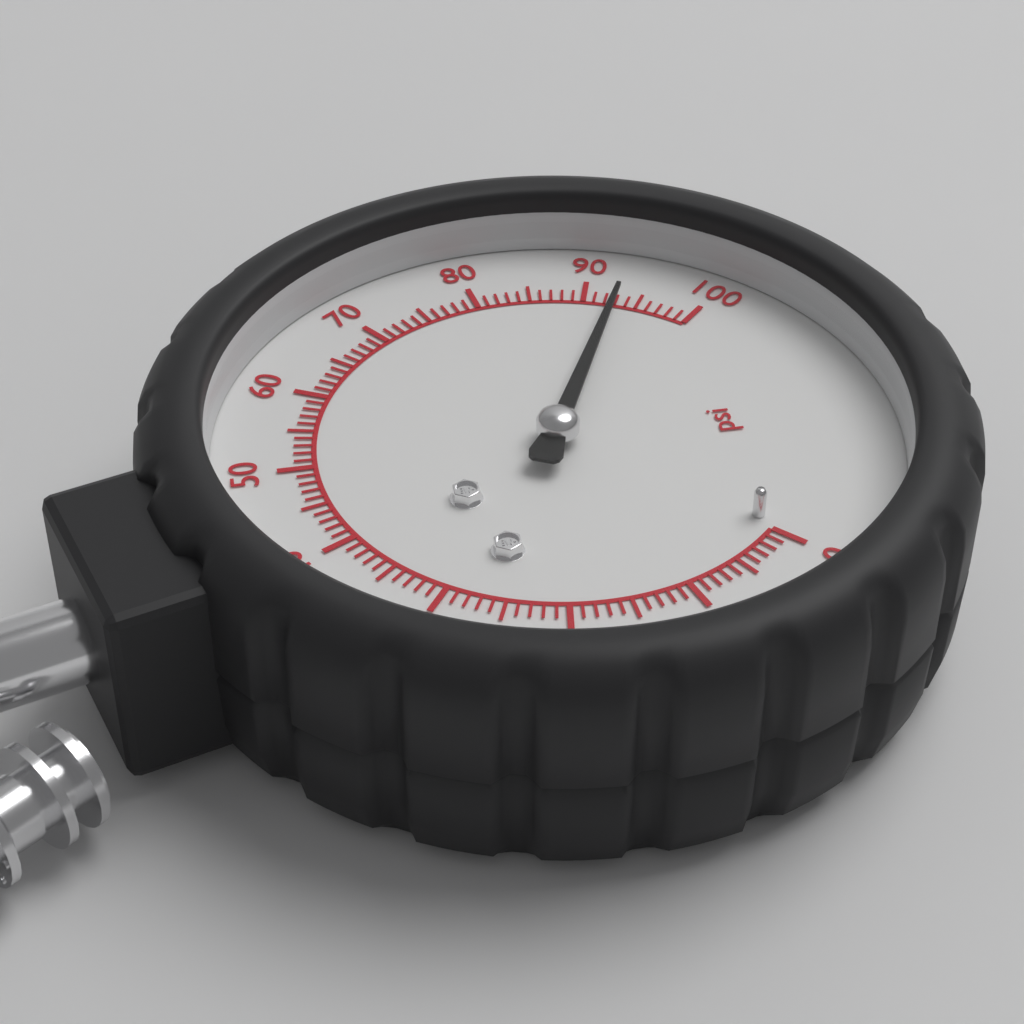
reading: 93 psi
